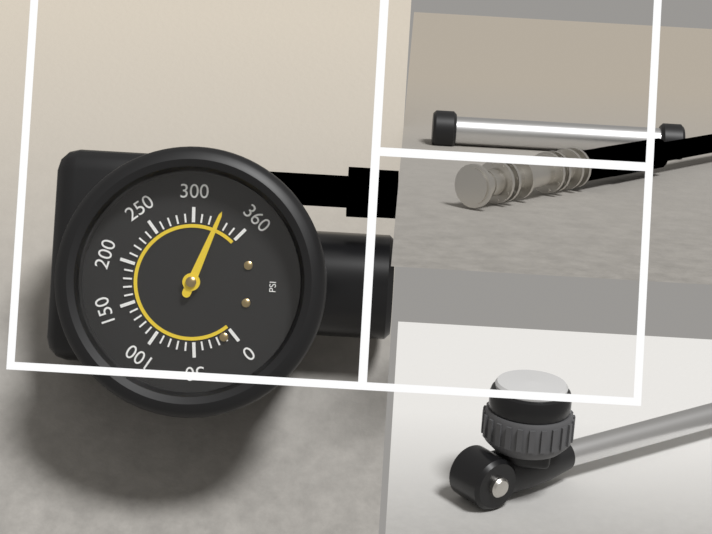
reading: 330 psi
